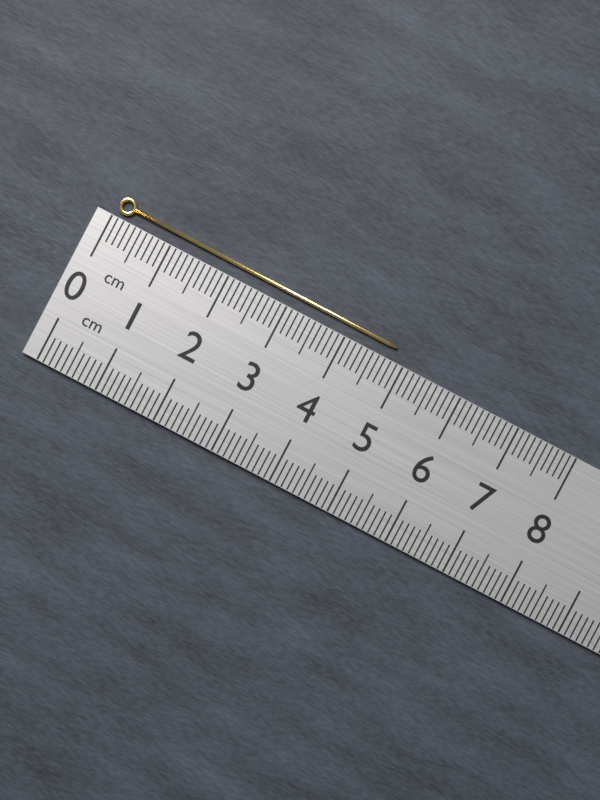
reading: 4.8 cm
